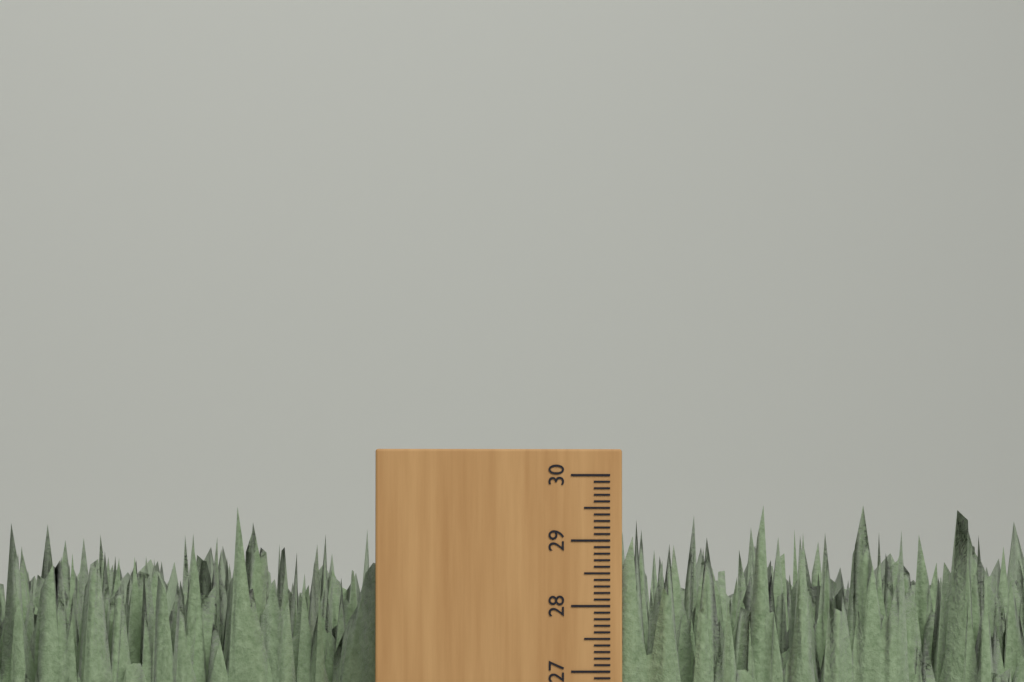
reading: 29.6 cm
